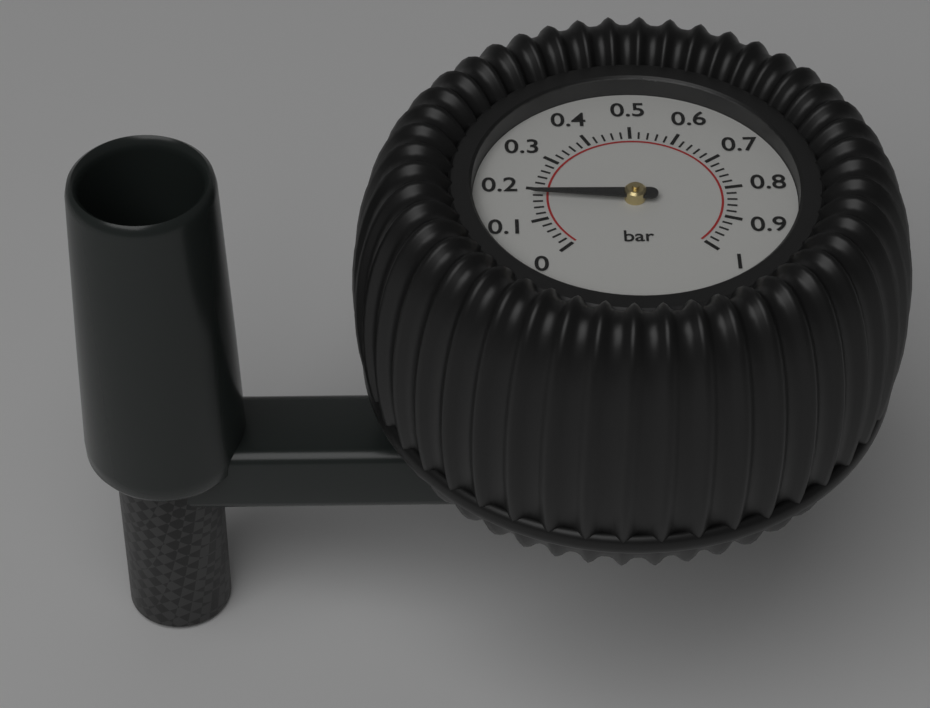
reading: 0.18 bar
